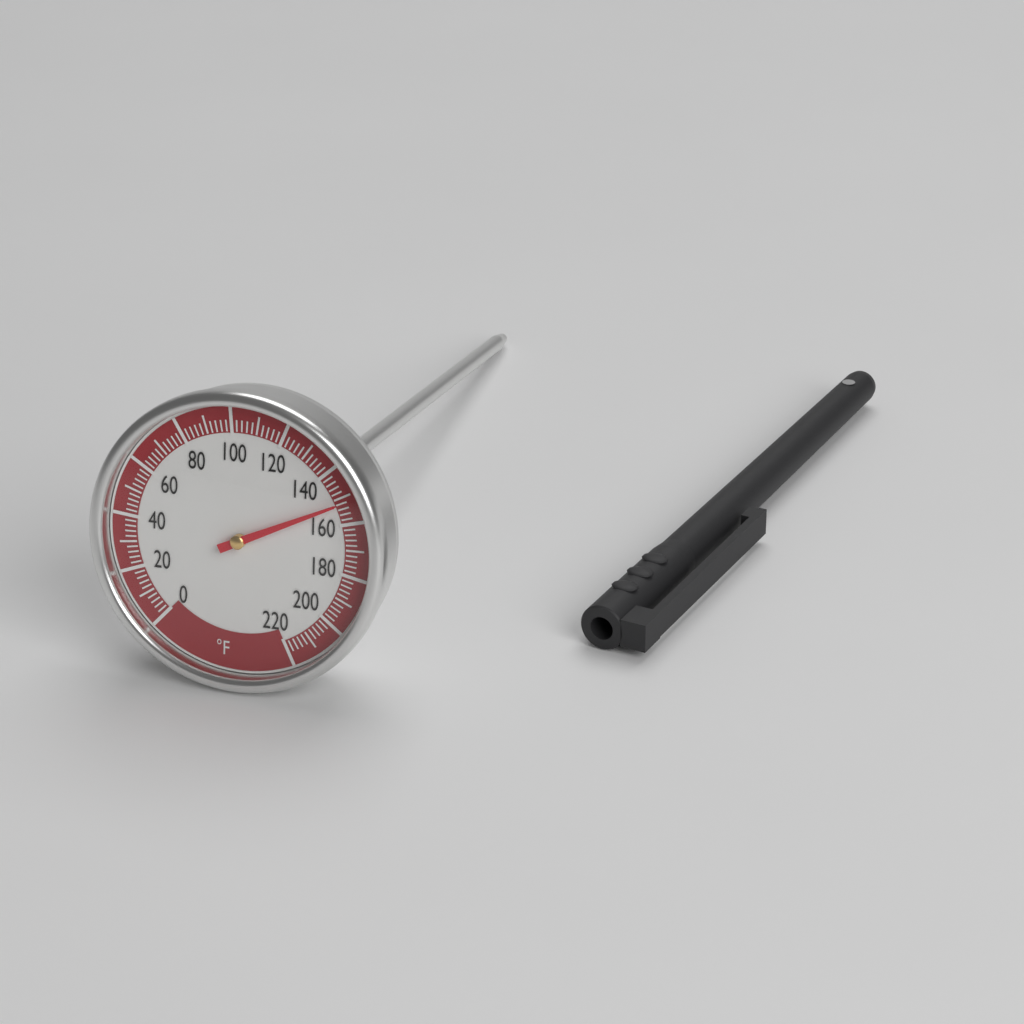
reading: 152 °F
